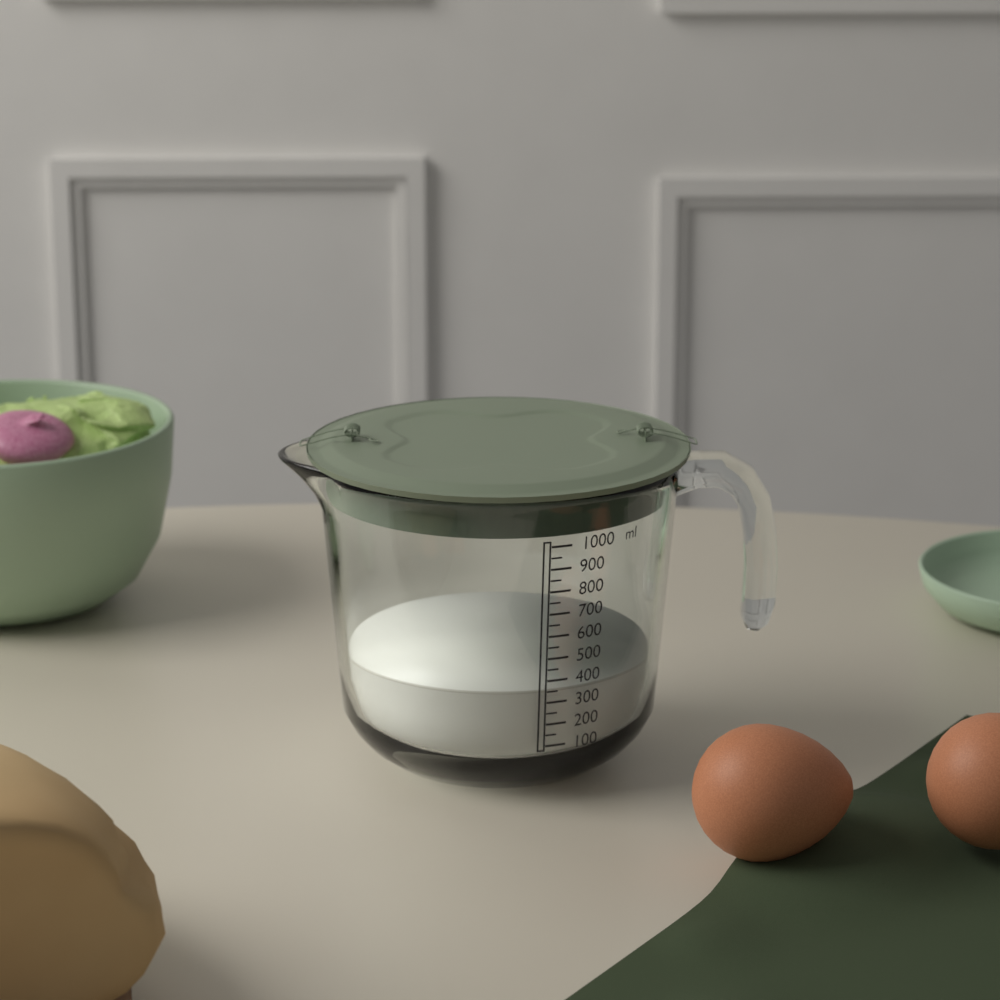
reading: 350 ml
